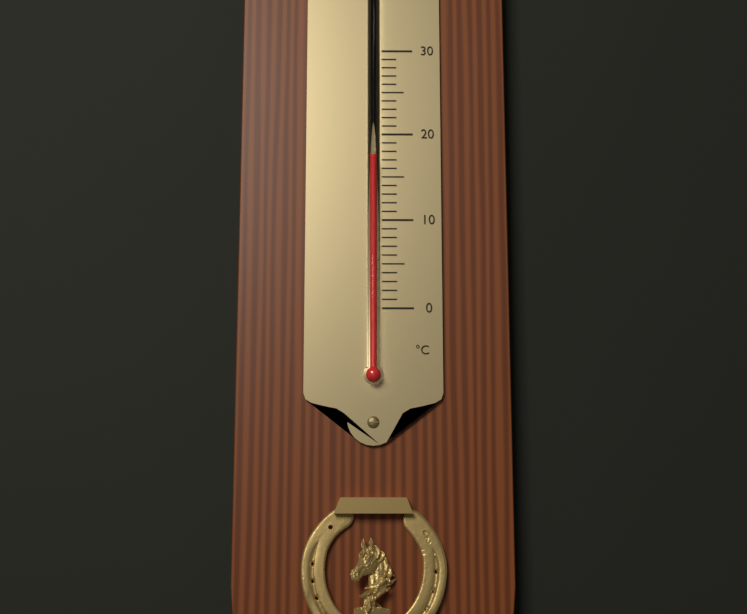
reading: 17 °C
